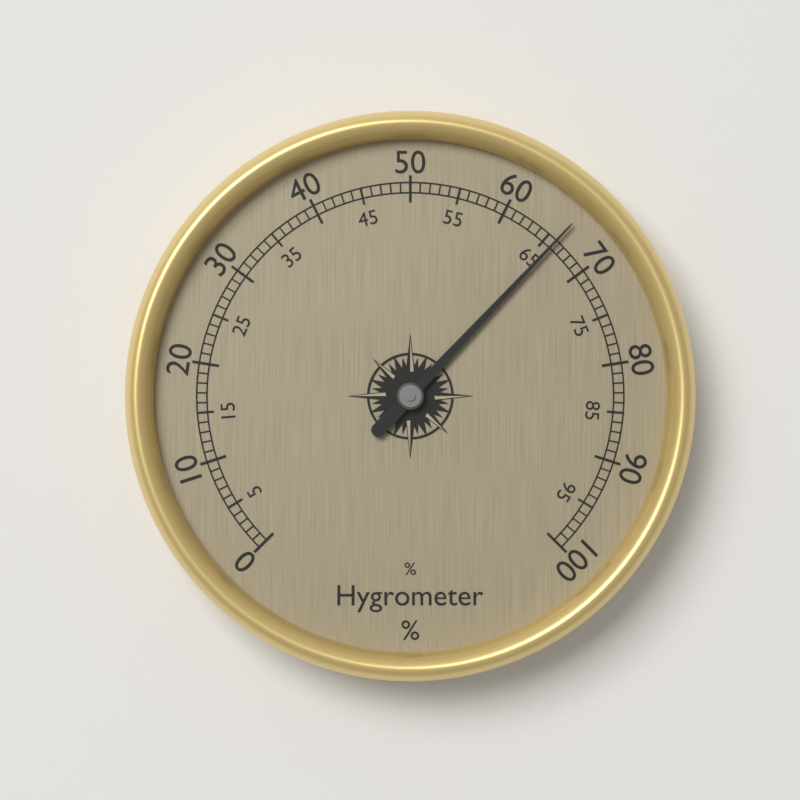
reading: 66 %
